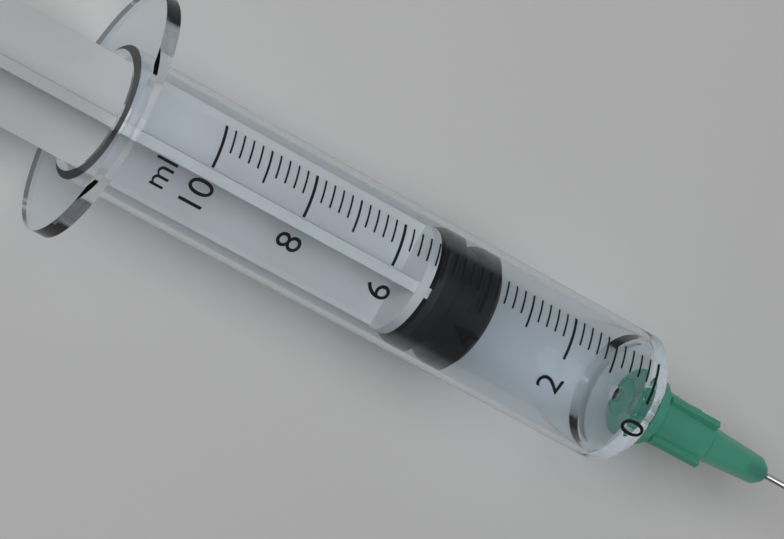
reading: 3.6 ml
